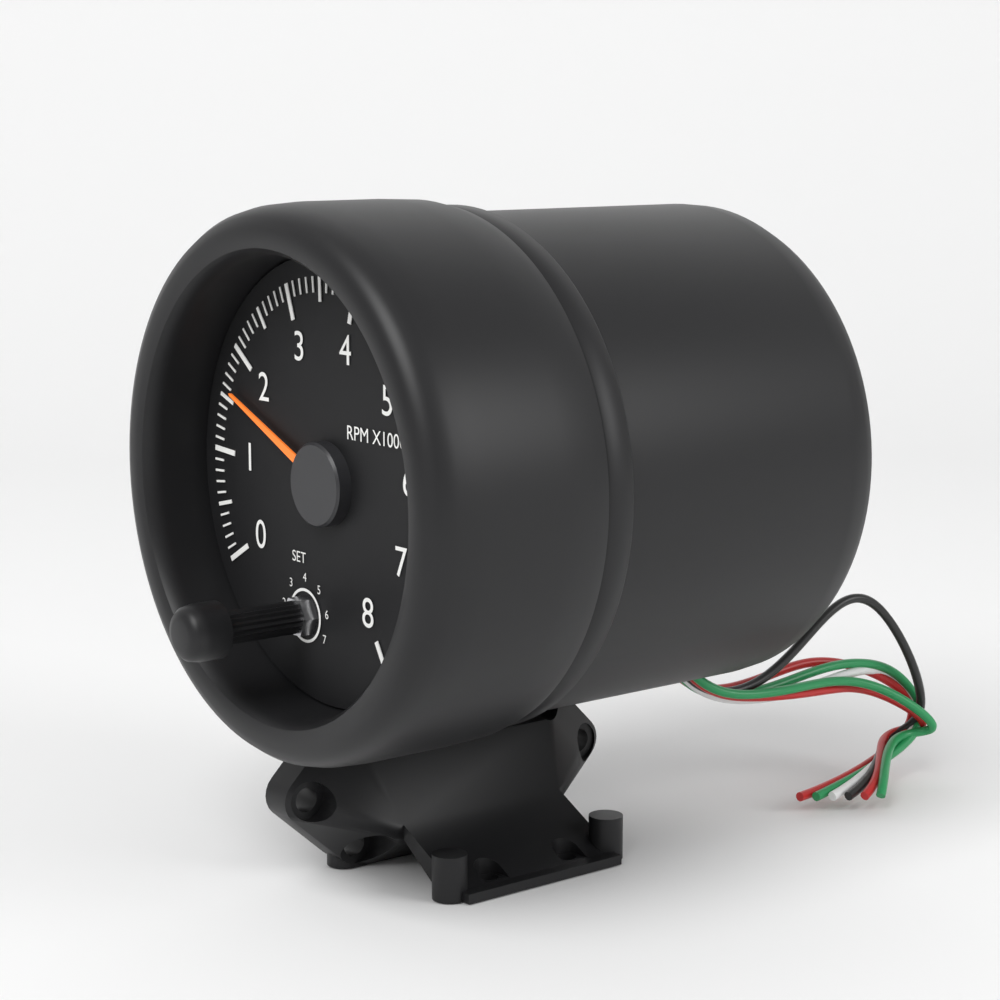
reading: 1.6 RPM x1000
